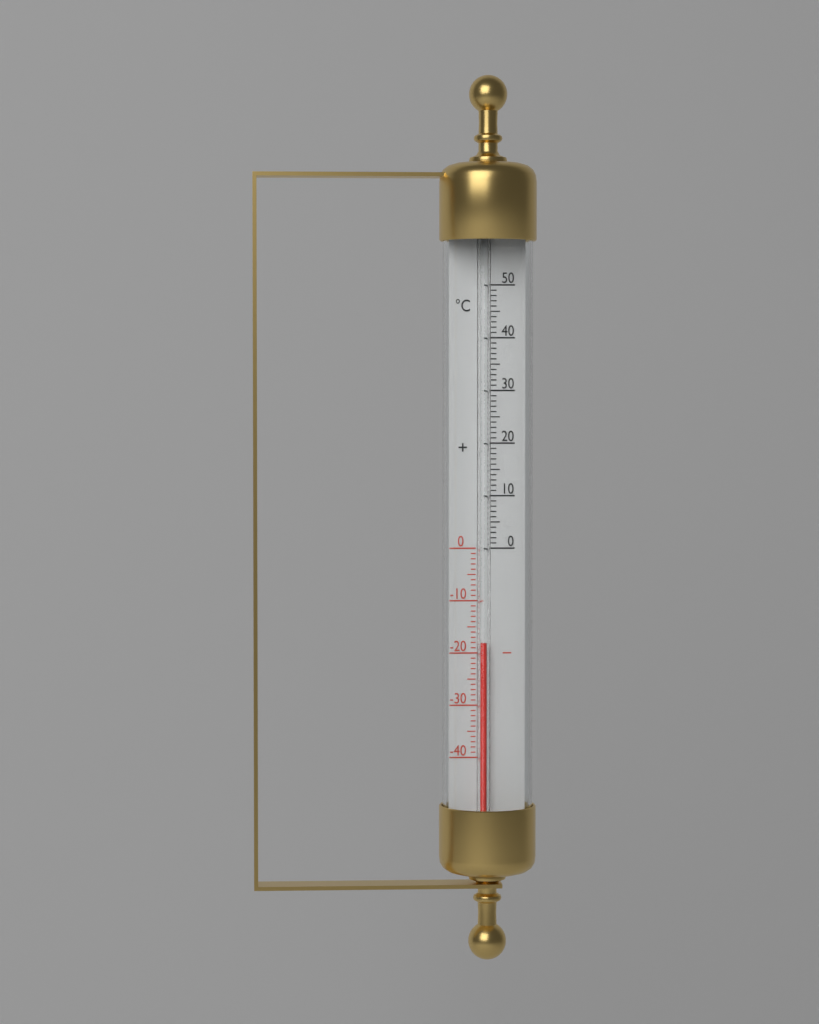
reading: -18 °C
